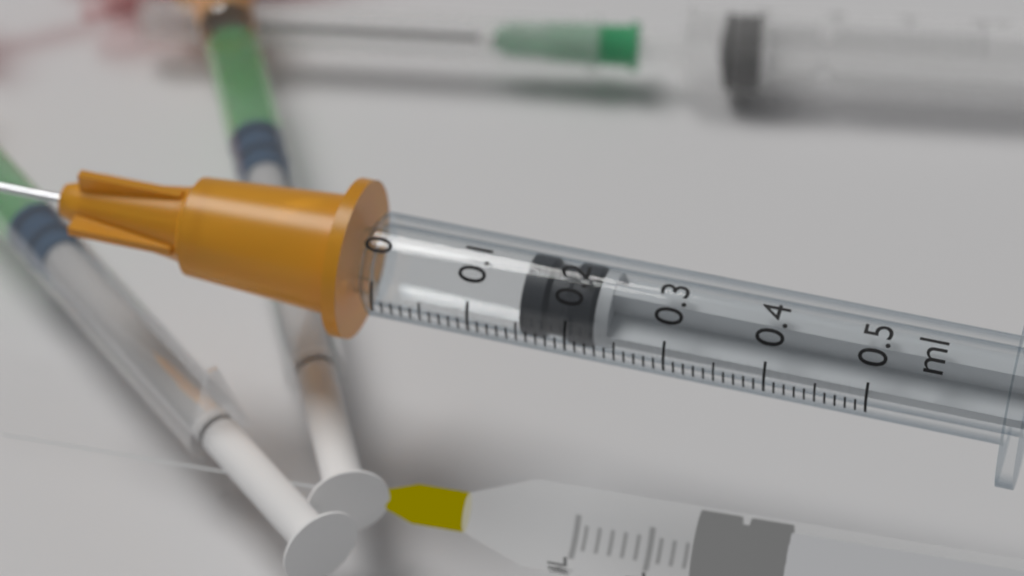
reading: 0.15 ml
